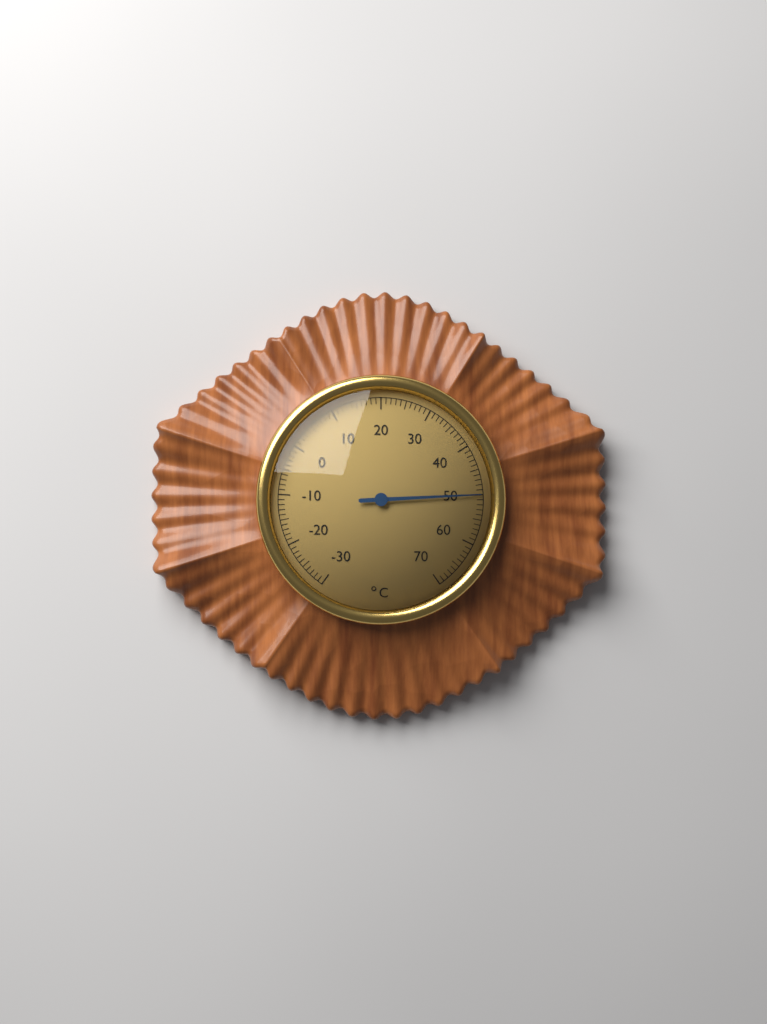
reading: 50 °C
